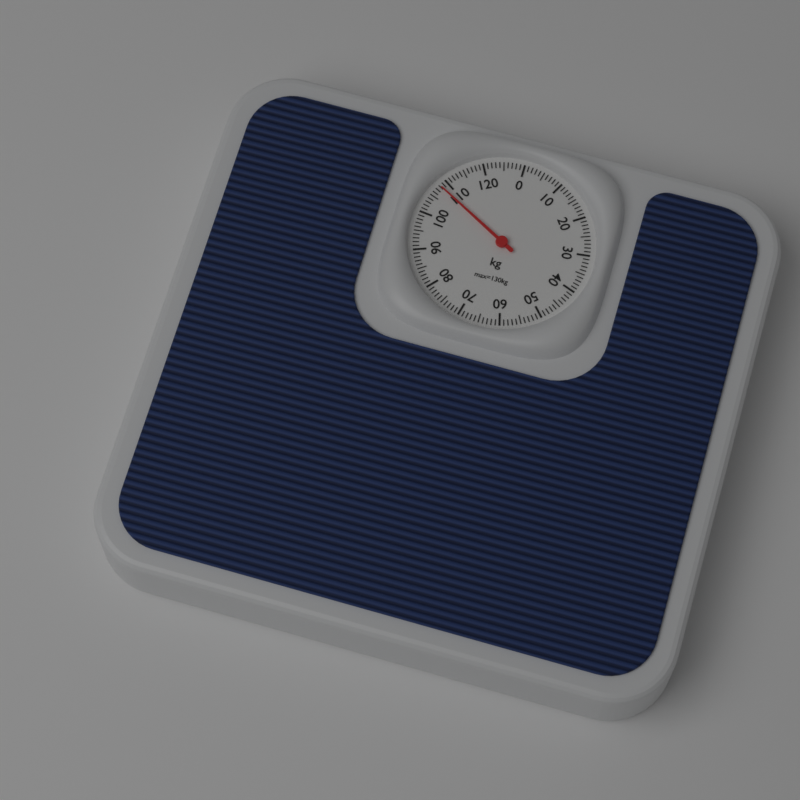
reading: 108 kg
